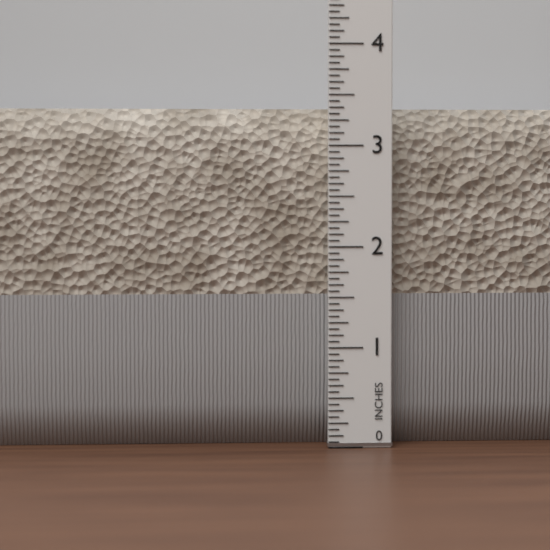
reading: 3.3750 in
